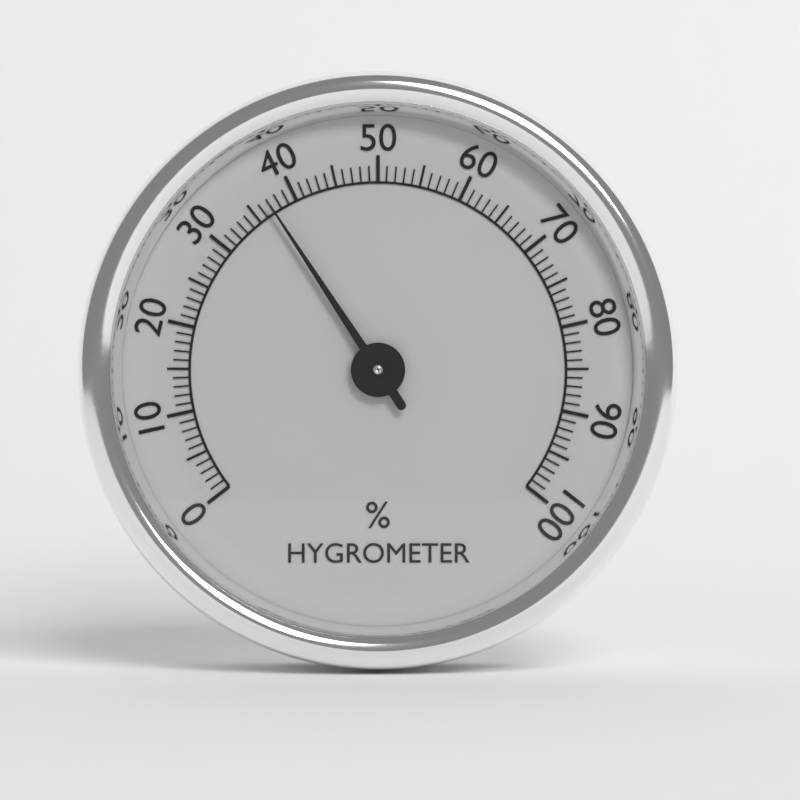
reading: 37 %
